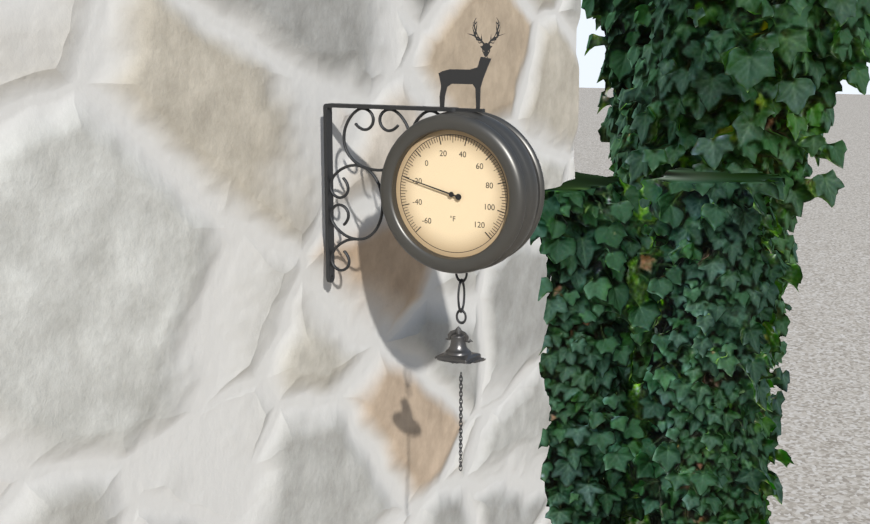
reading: -20 °F
